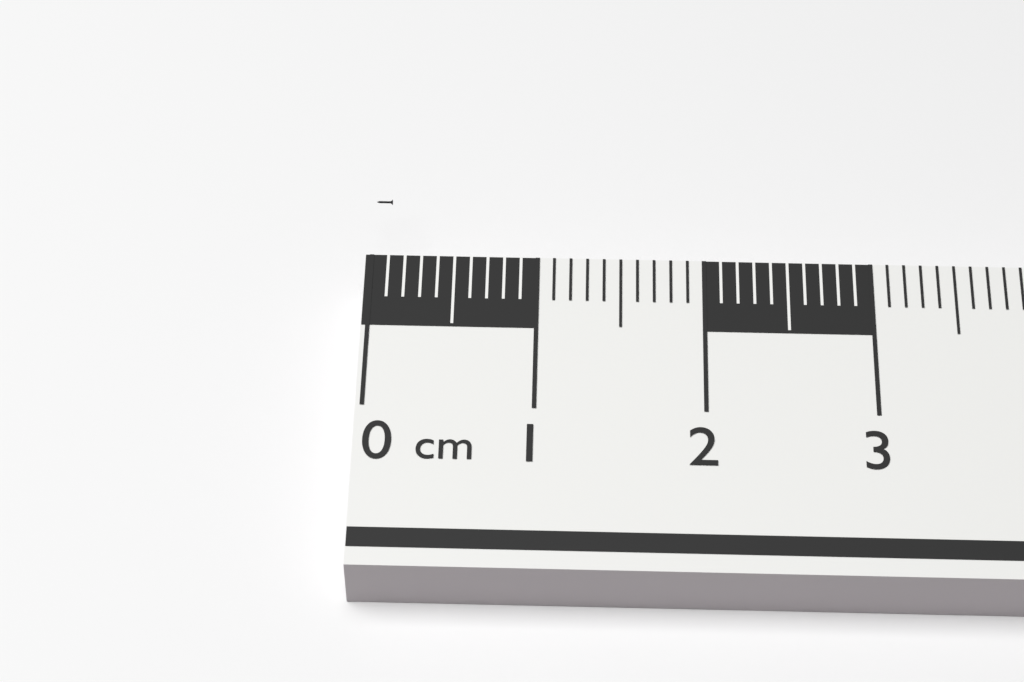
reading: 0.1 cm
